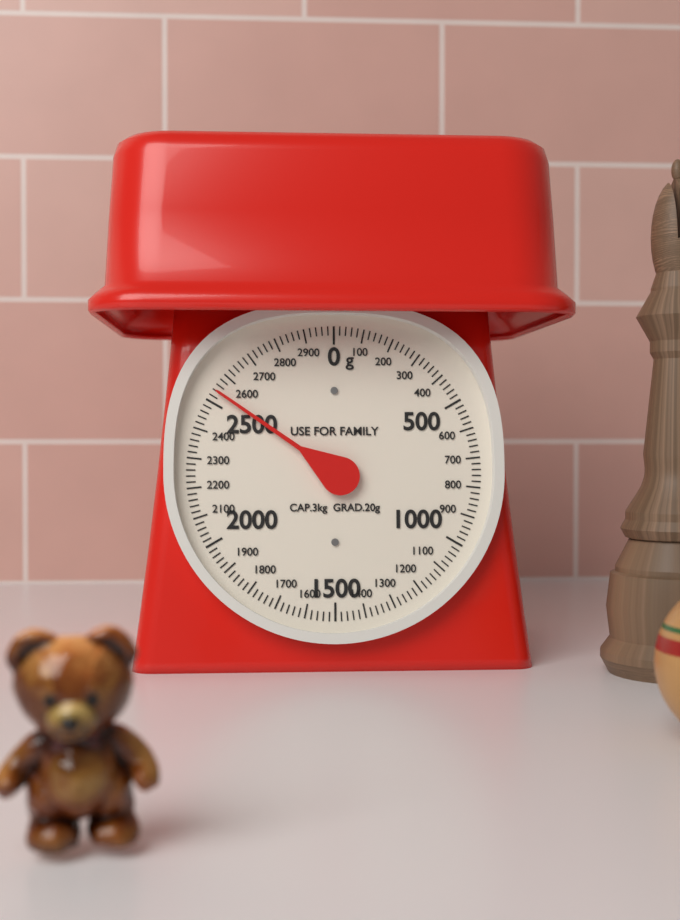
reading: 2540 g
